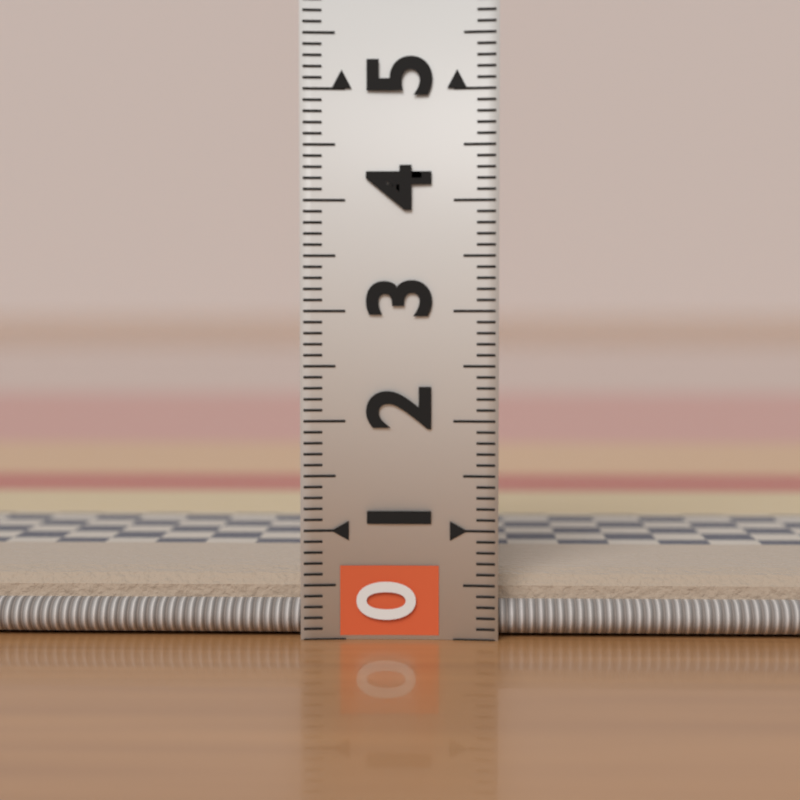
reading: 0.6 (no unit)
